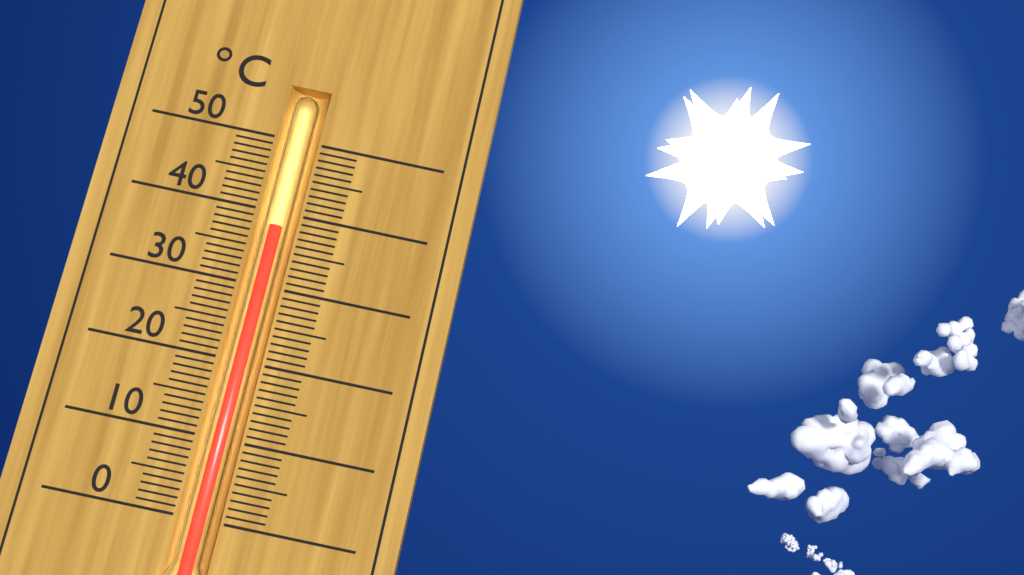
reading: 38 °C
